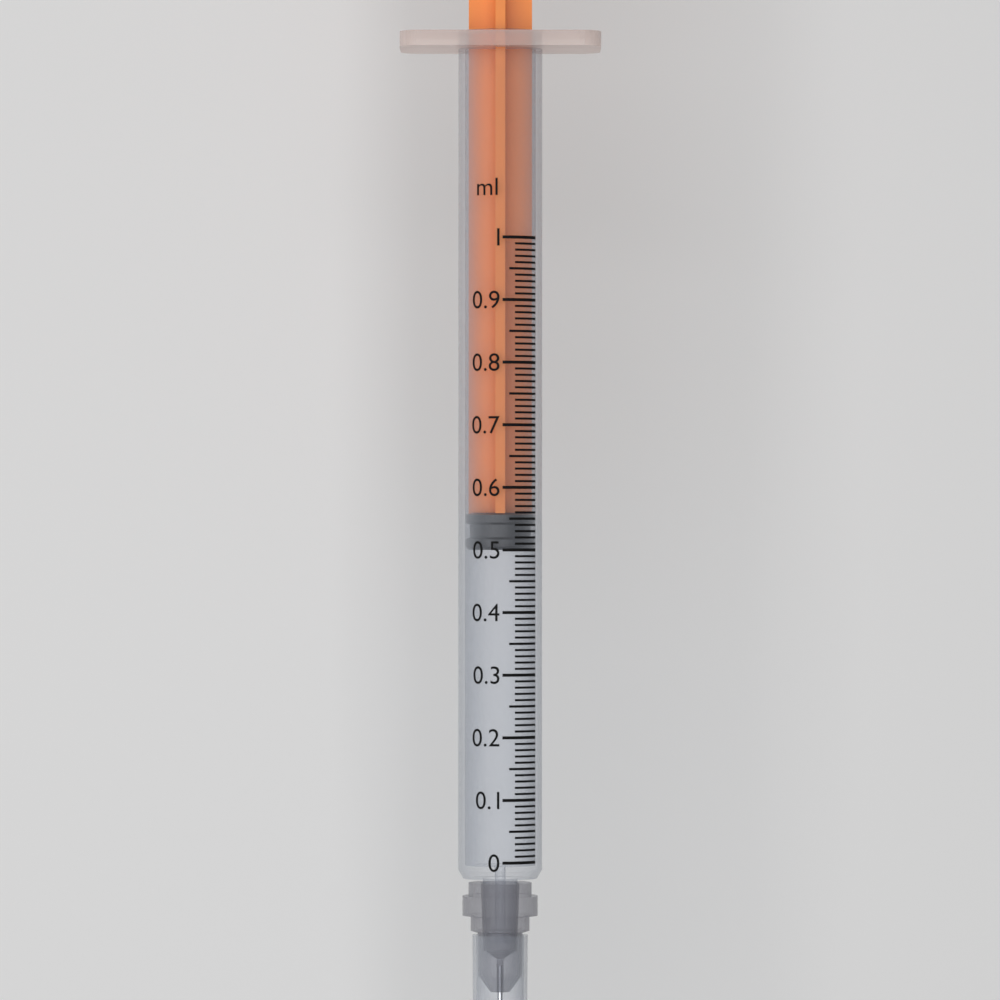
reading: 0.50 ml
